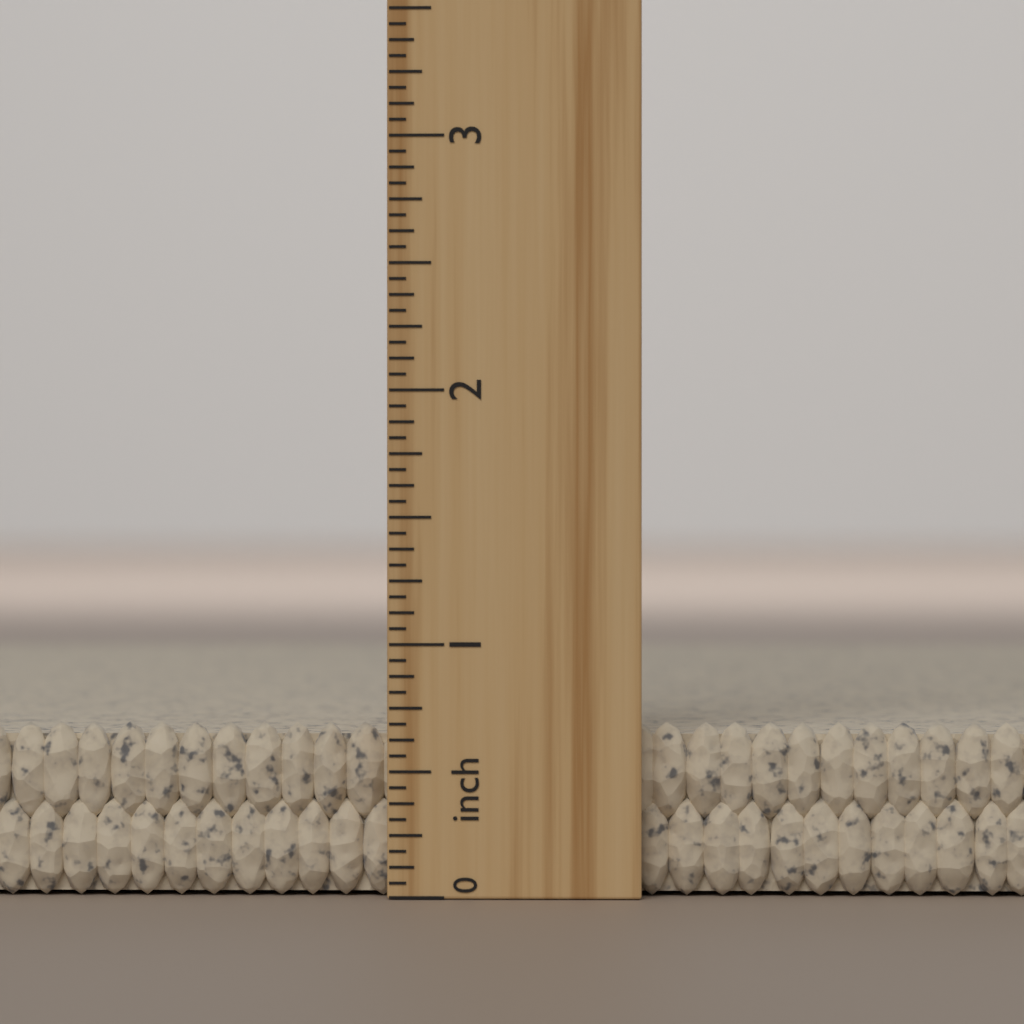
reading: 0.6875 inch
